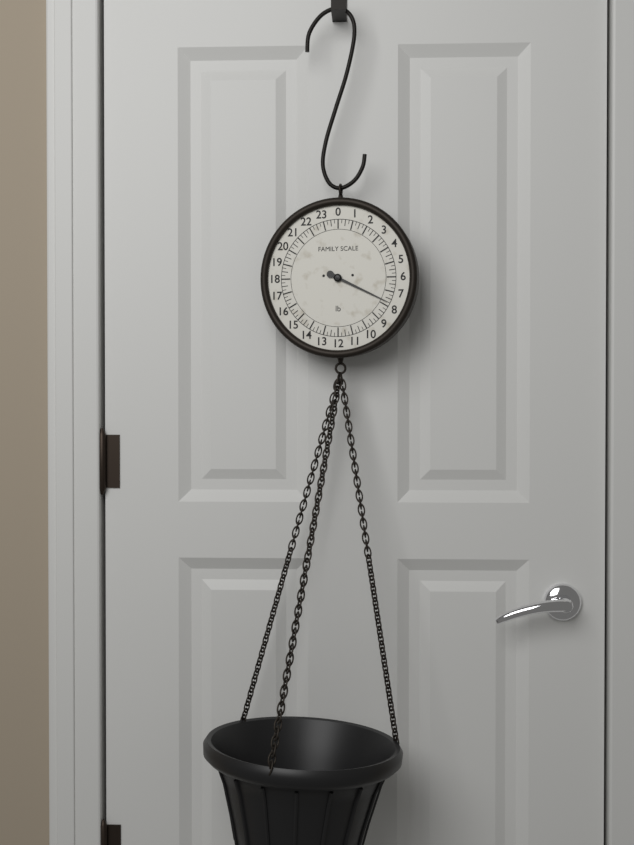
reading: 7.75 lb
